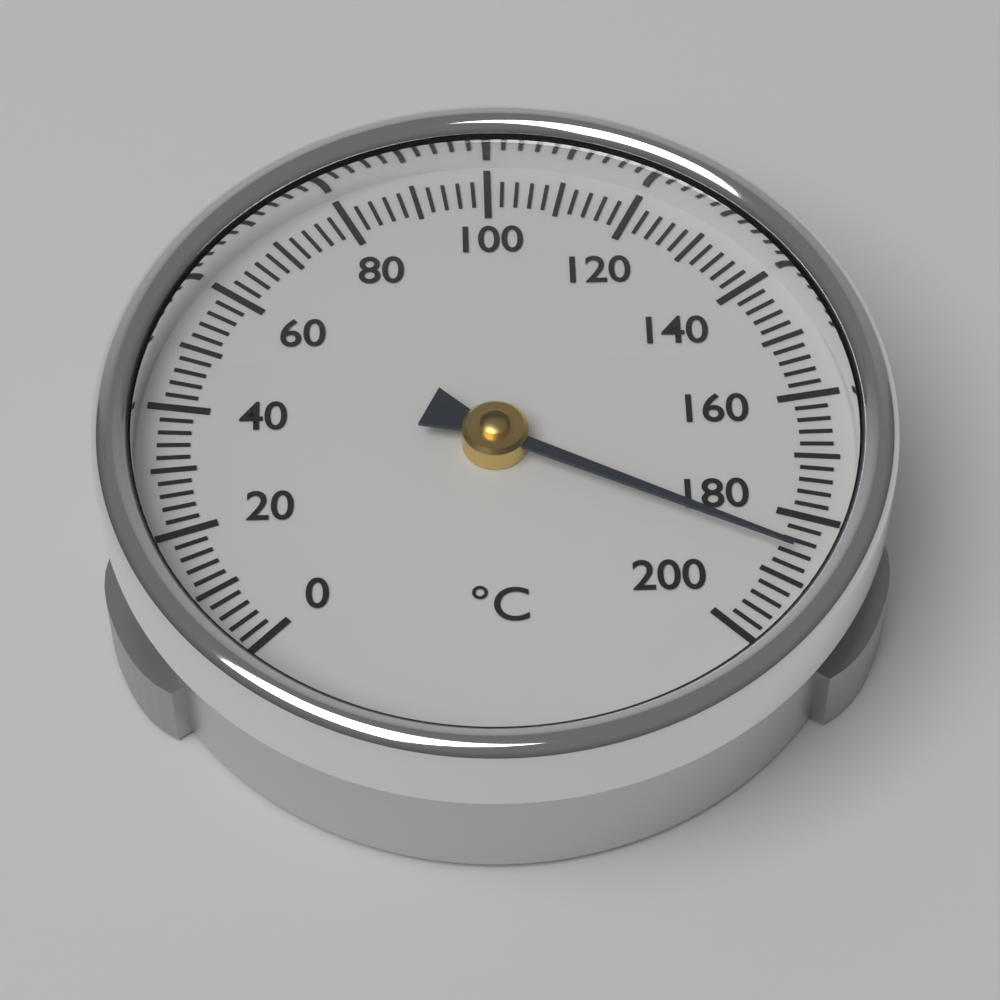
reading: 186 °C
